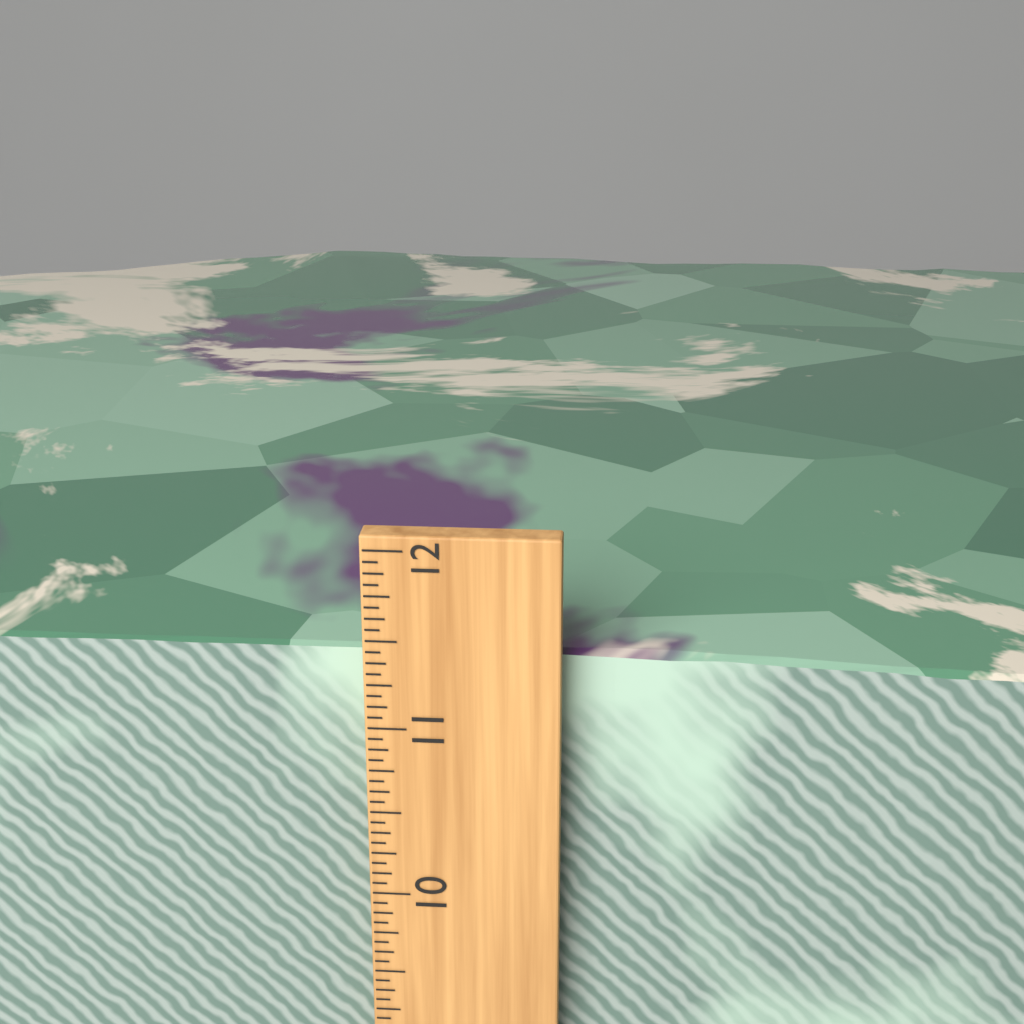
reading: 11.3750 inch
